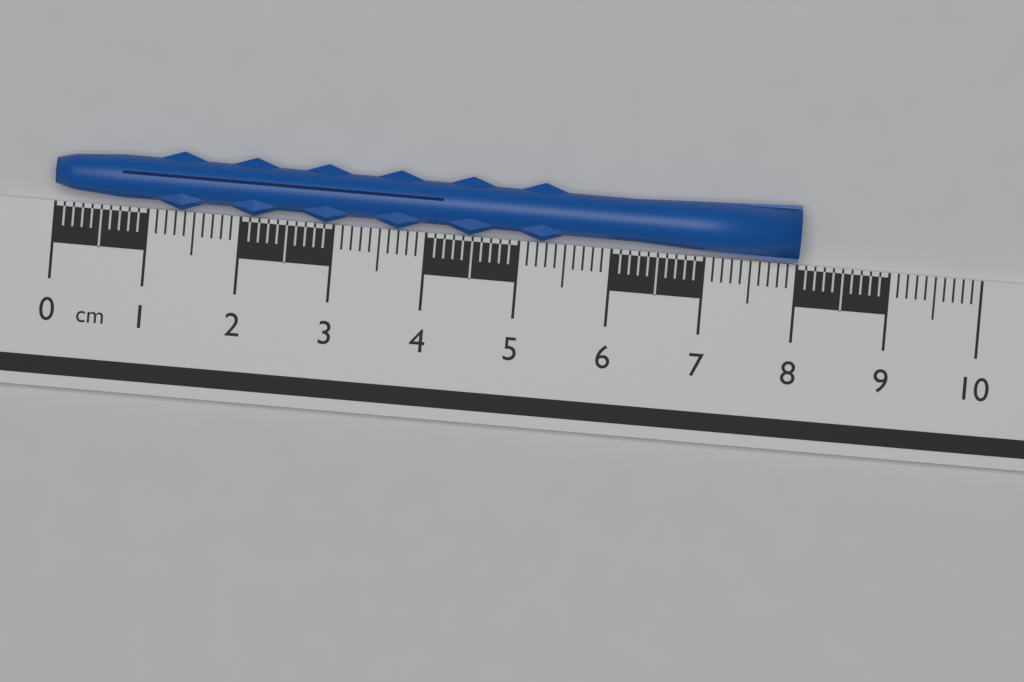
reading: 8.0 cm
